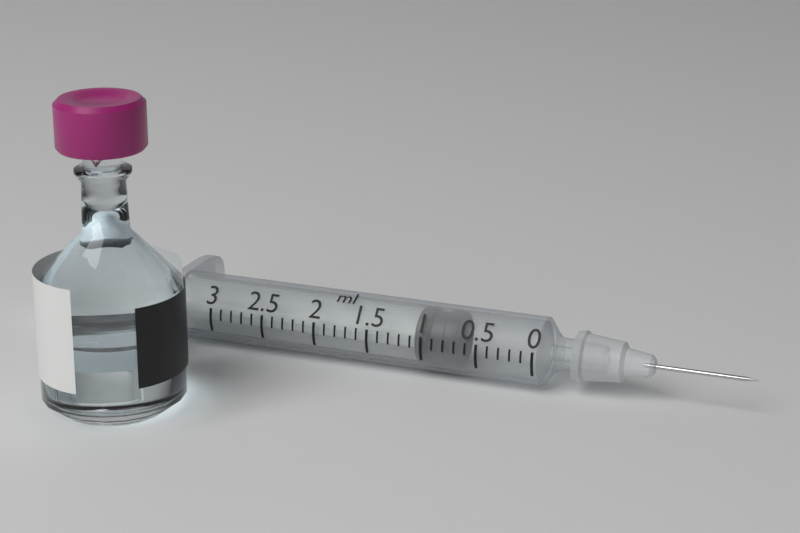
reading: 0.7 ml
